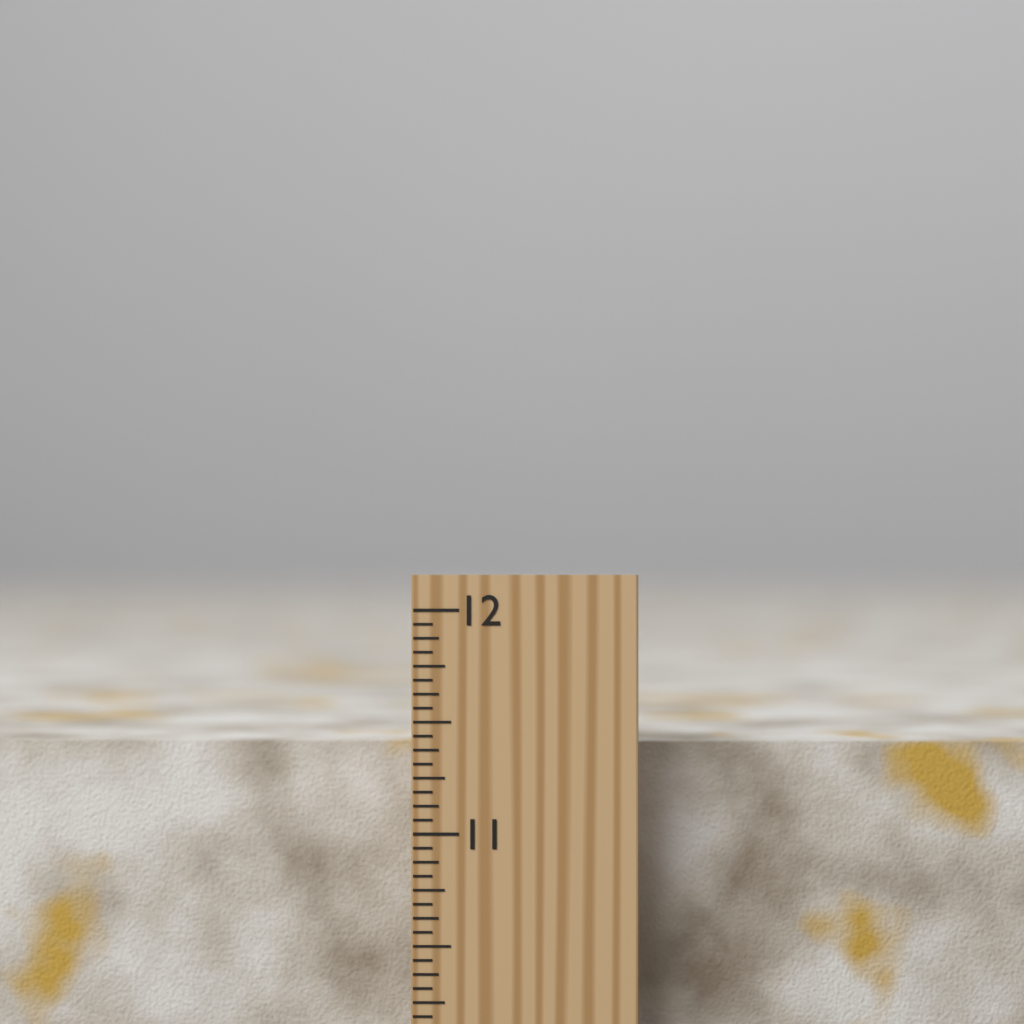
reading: 11.3750 inch
